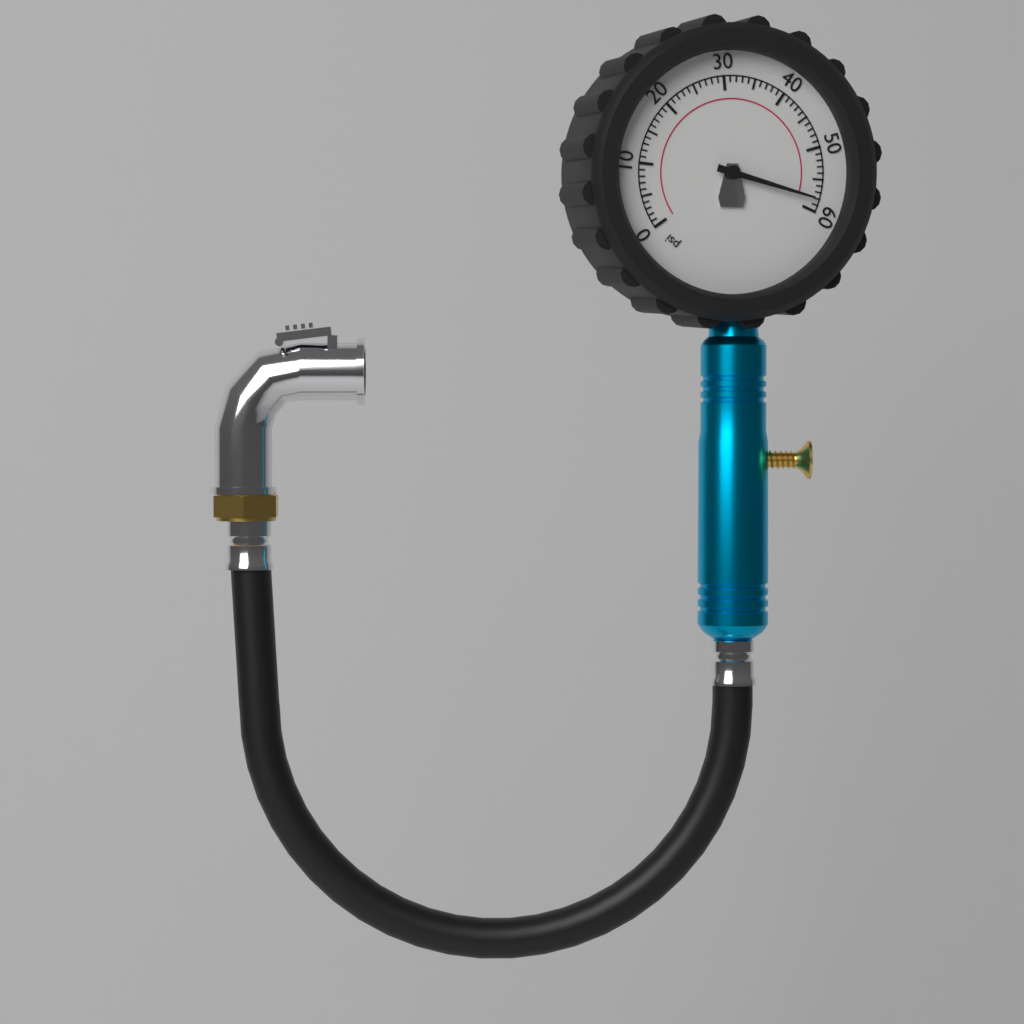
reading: 58 psi
